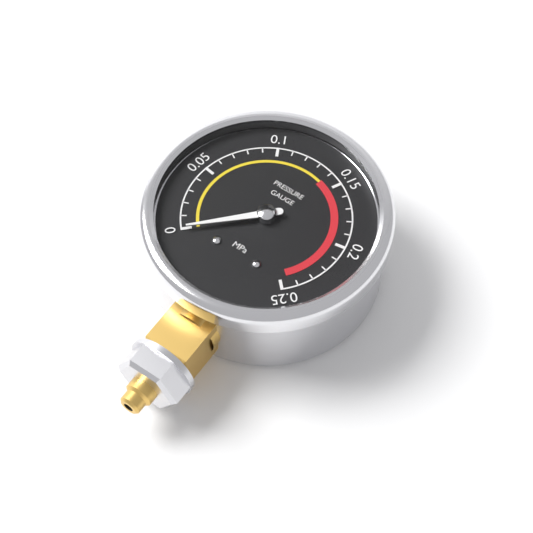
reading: 0.00 MPa
